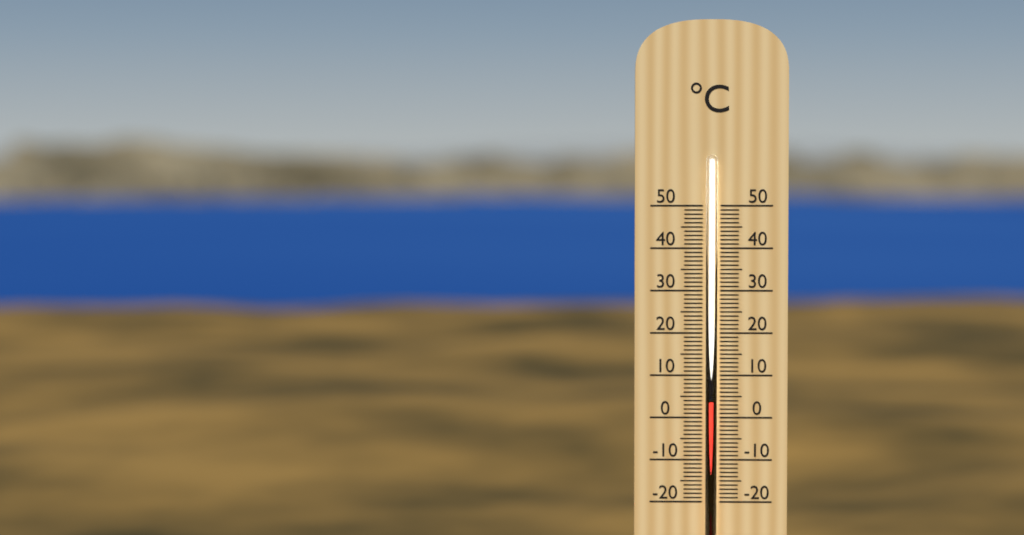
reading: 4 °C
